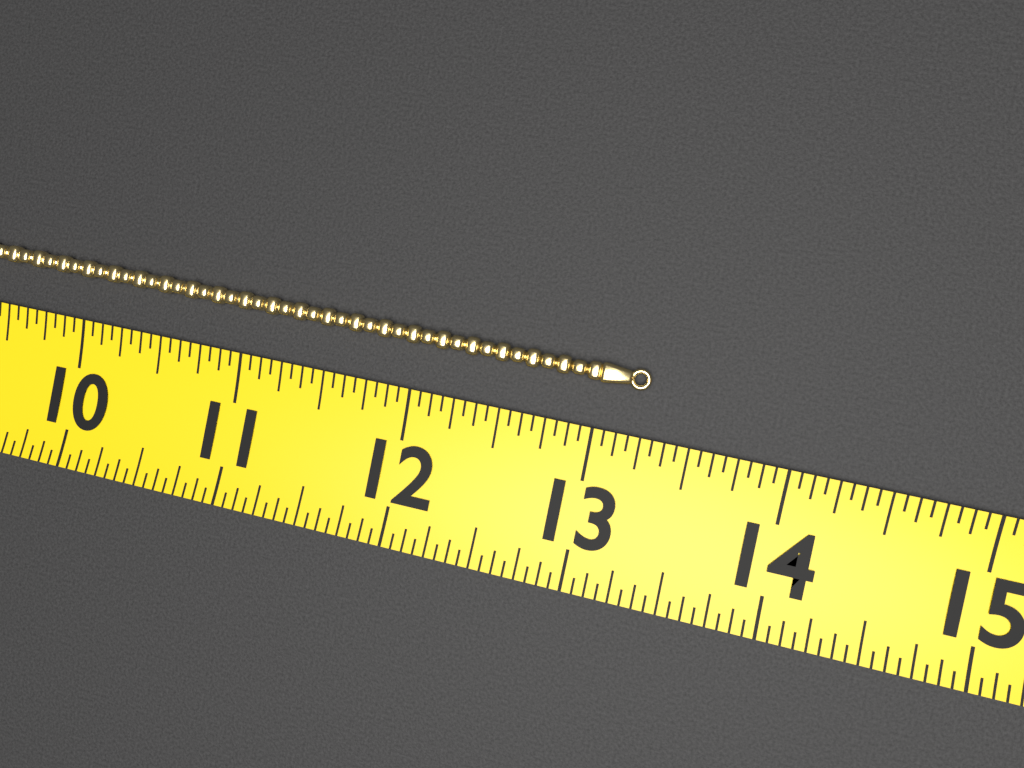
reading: 13.2500 (no unit)
